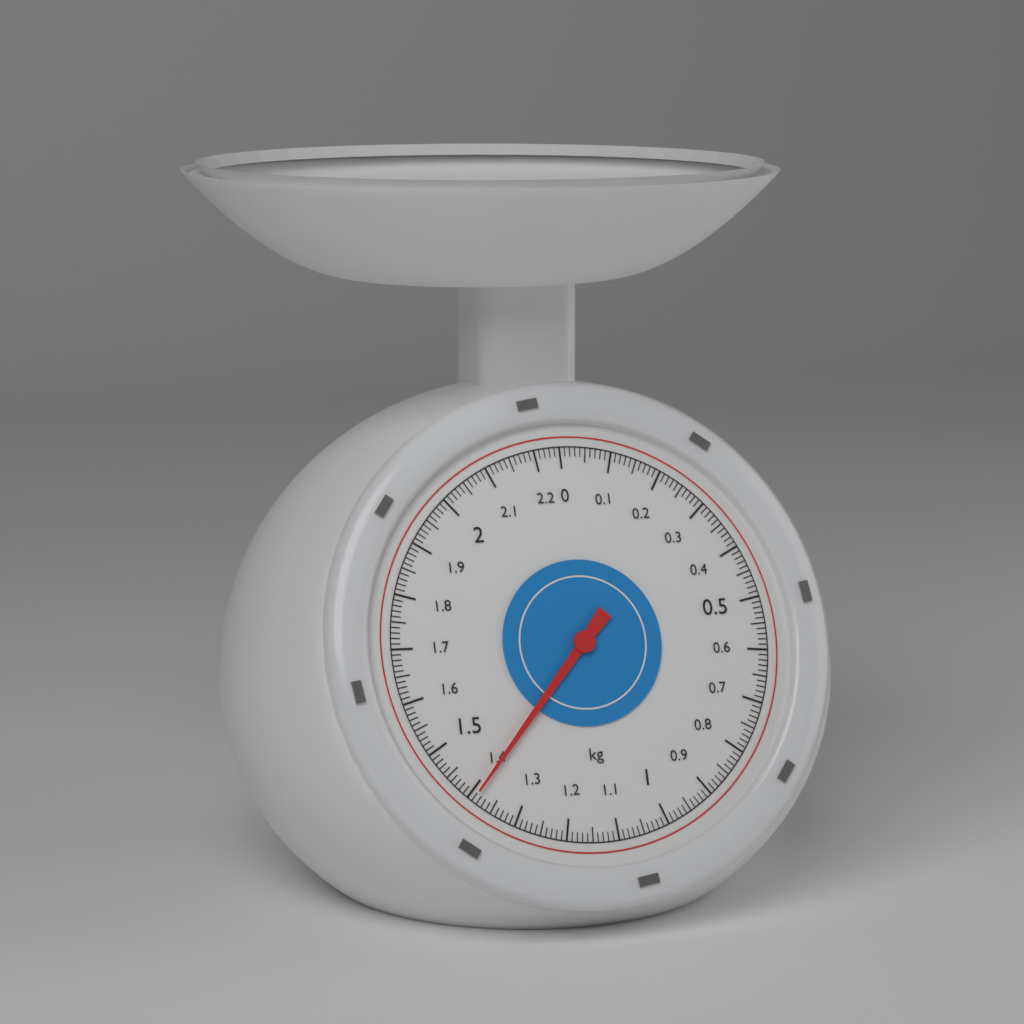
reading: 1.39 kg
